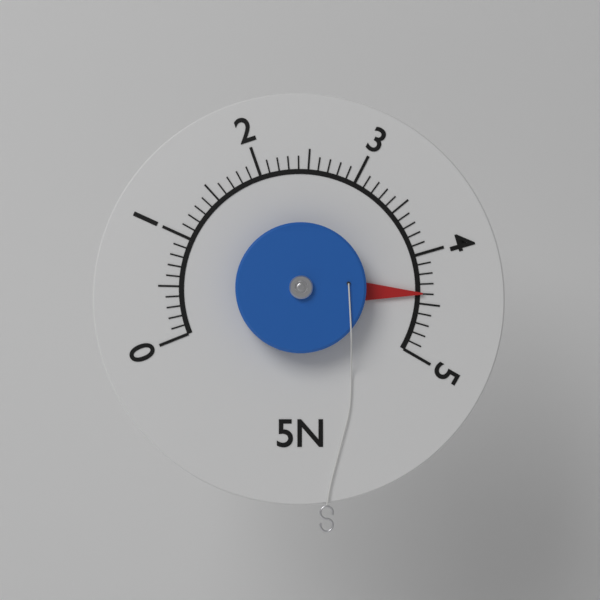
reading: 4.4 N
